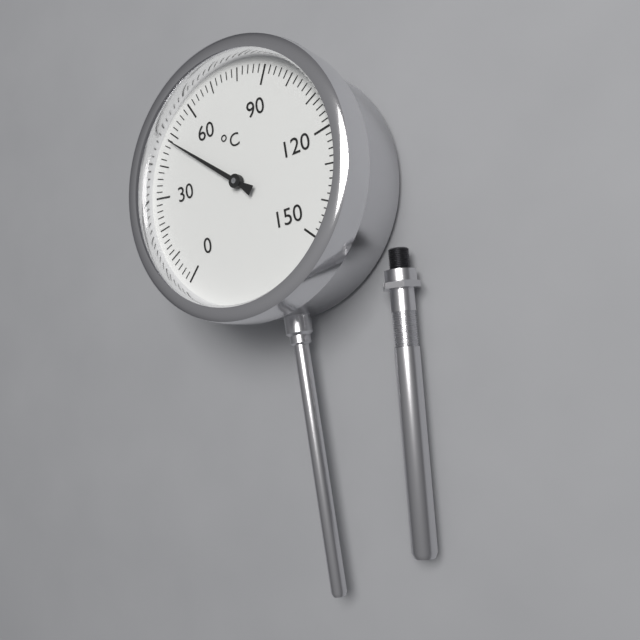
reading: 48 °C
